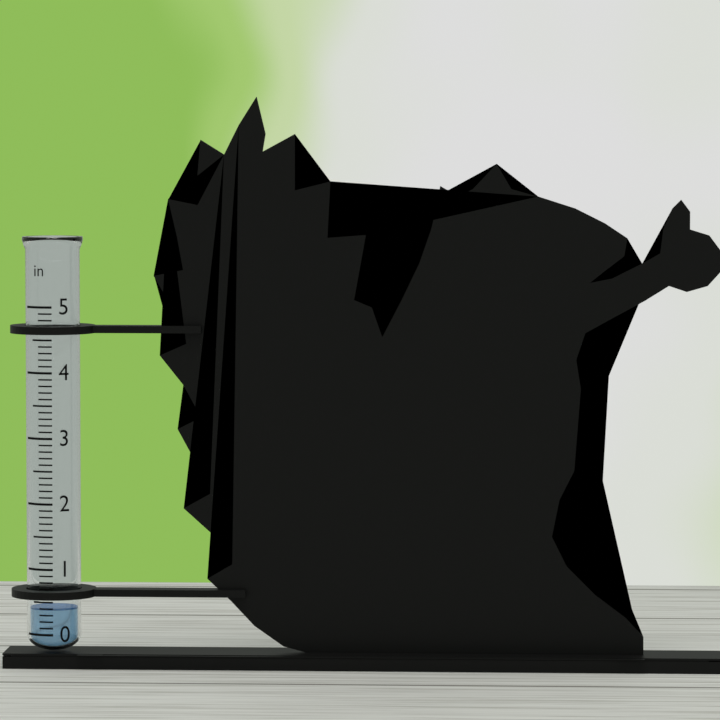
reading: 0.4 in
